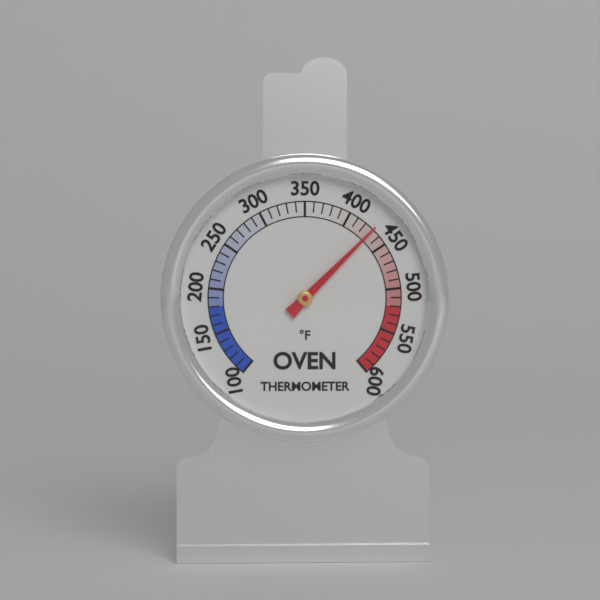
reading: 430 °F
